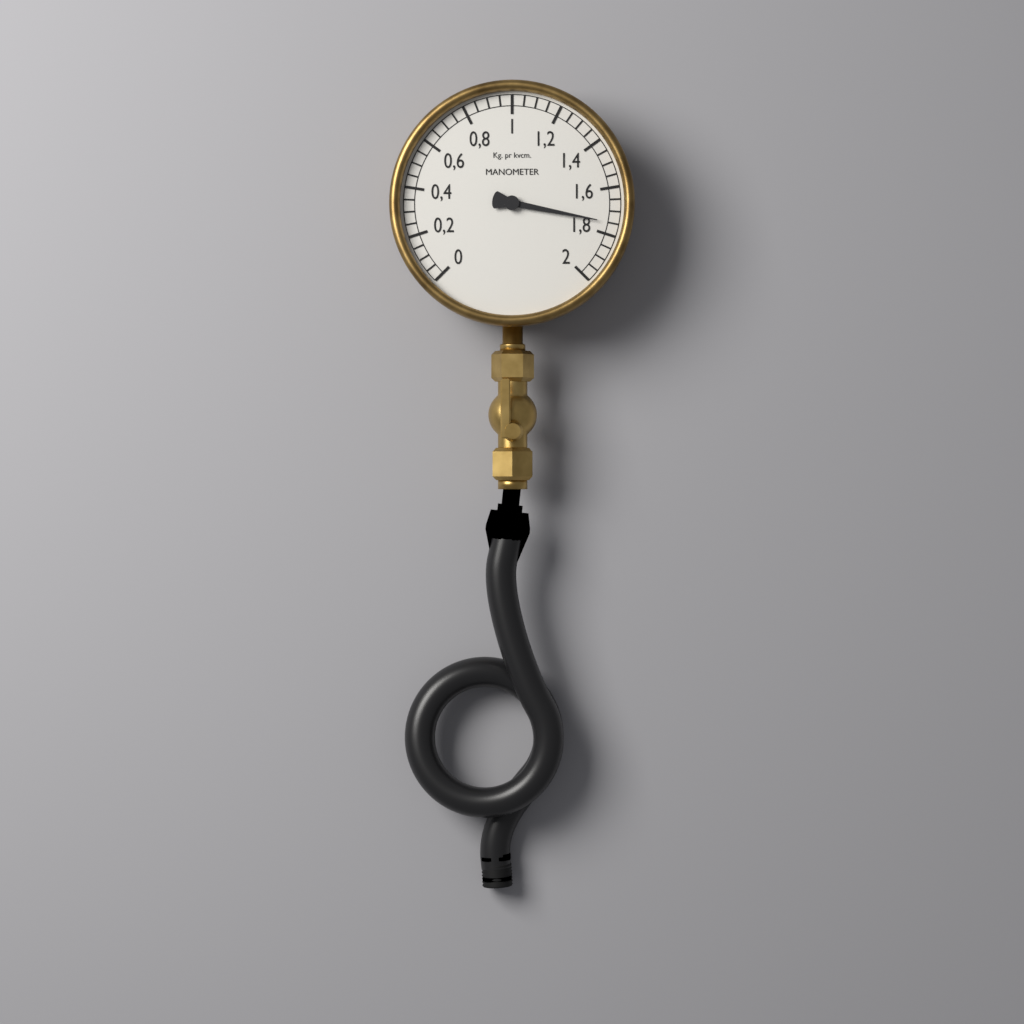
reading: 1.75 kg/cm²
